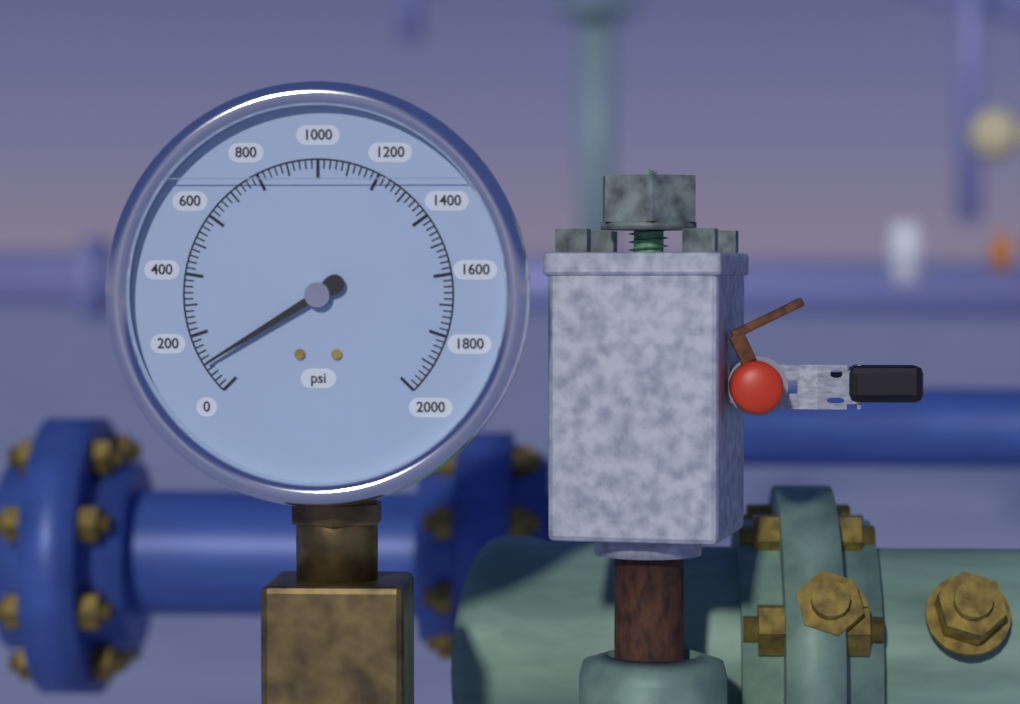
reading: 100 psi
